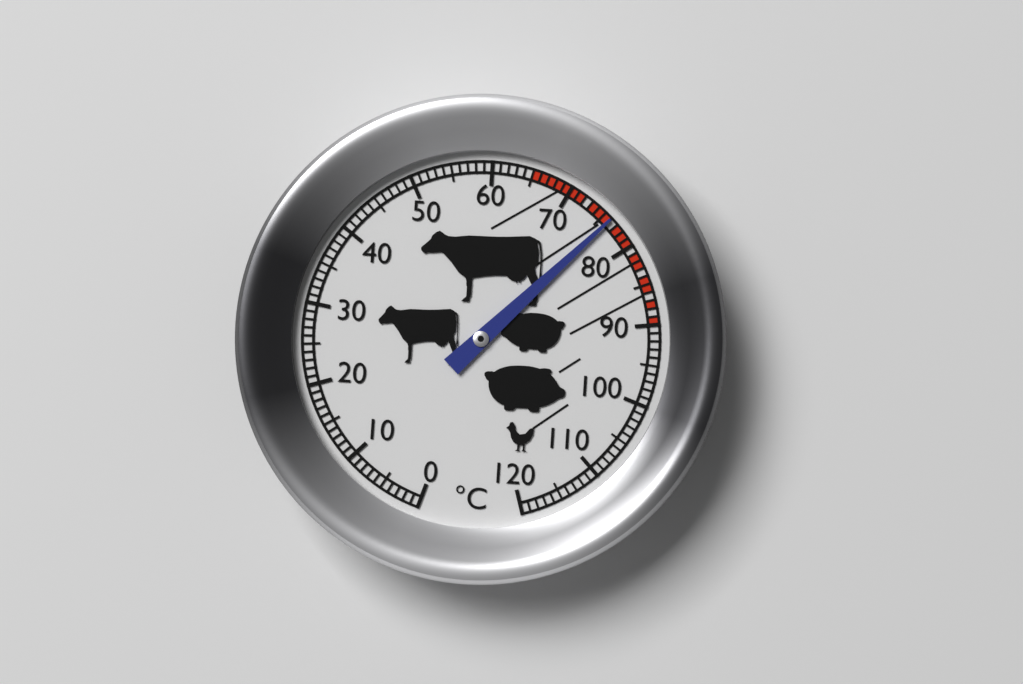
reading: 76 °C
